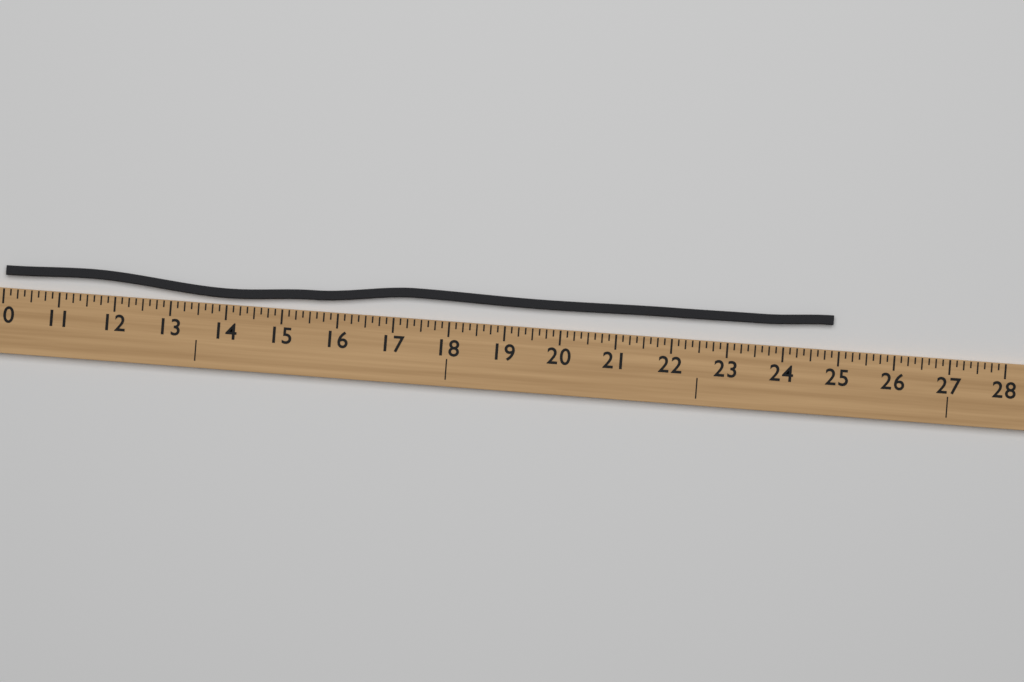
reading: 24.875 (no unit)
